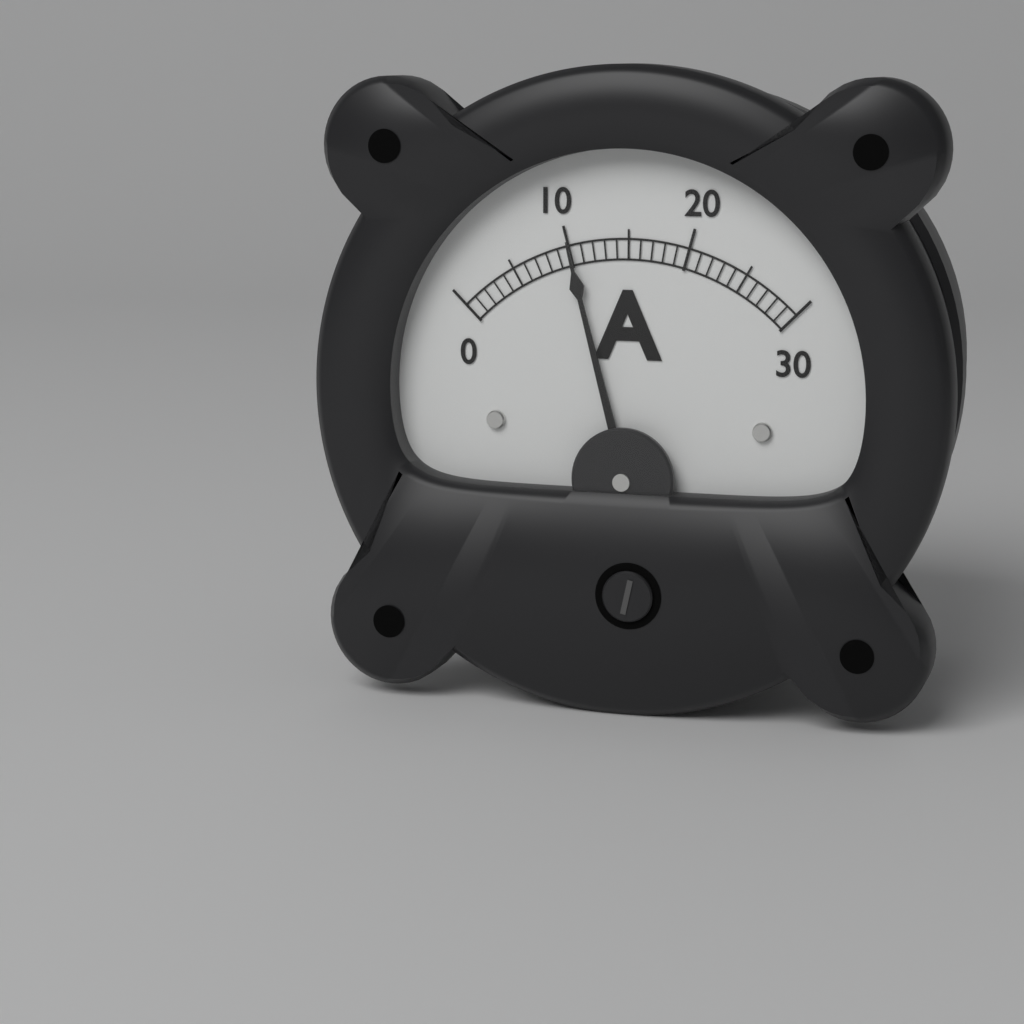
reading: 10 A
